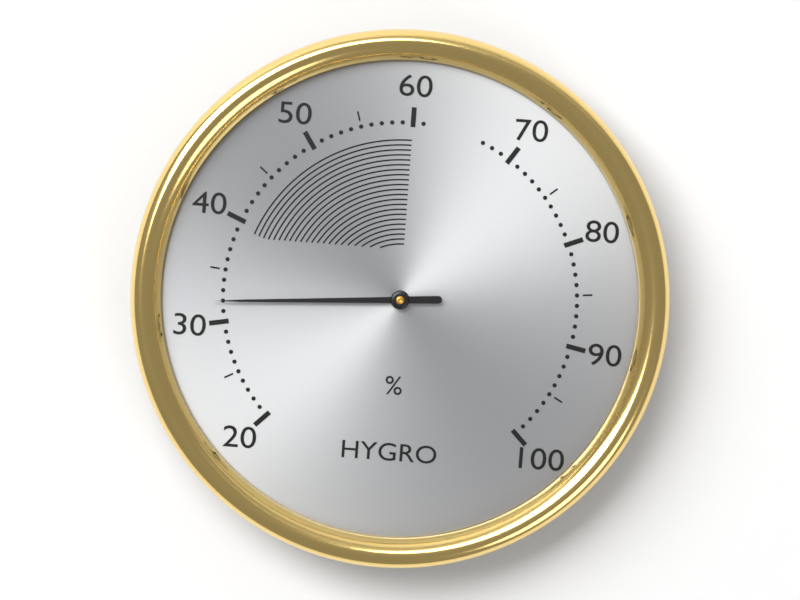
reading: 32 %
